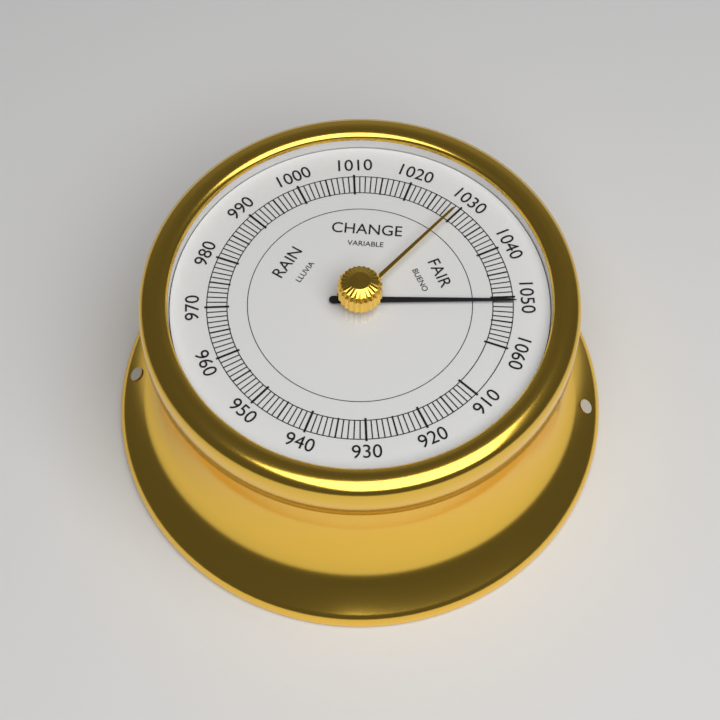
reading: 1051 (no unit)
